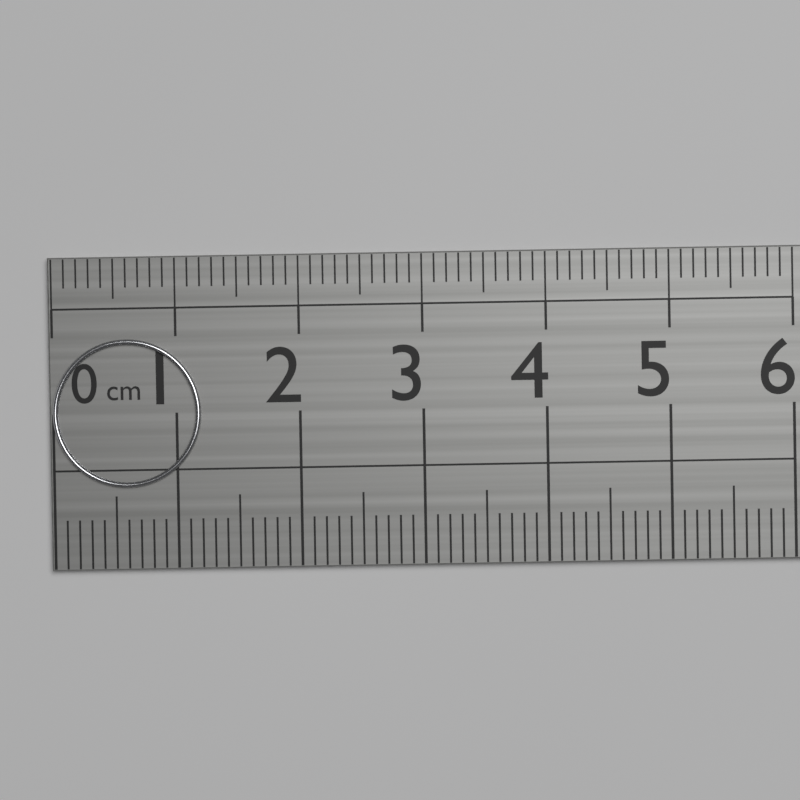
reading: 1.2 cm
